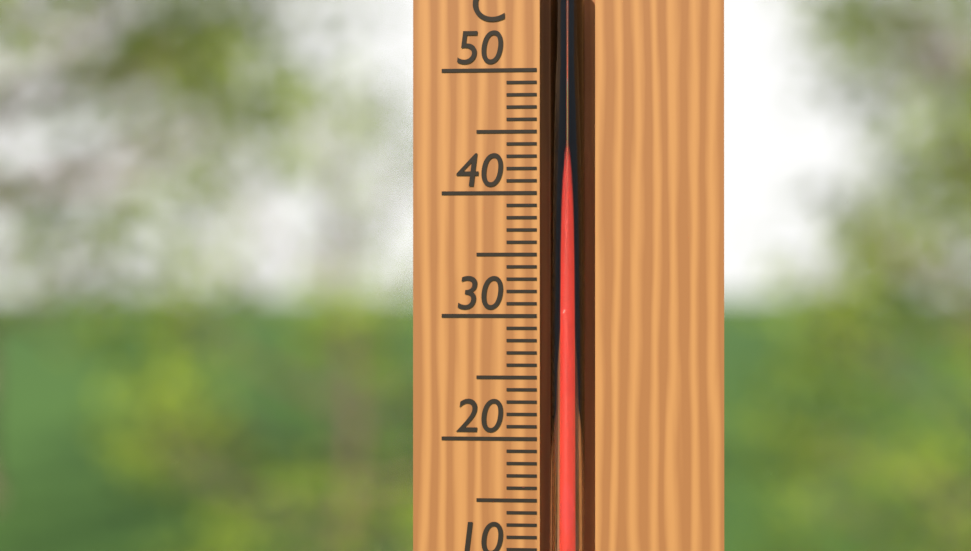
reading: 43 °C
